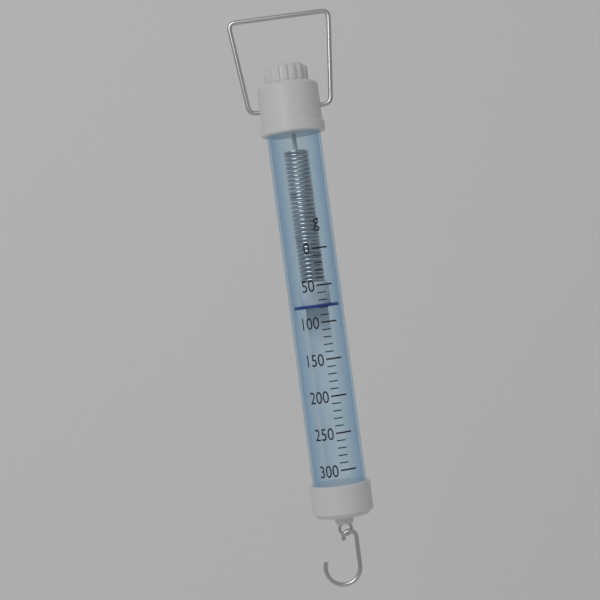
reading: 80 g
